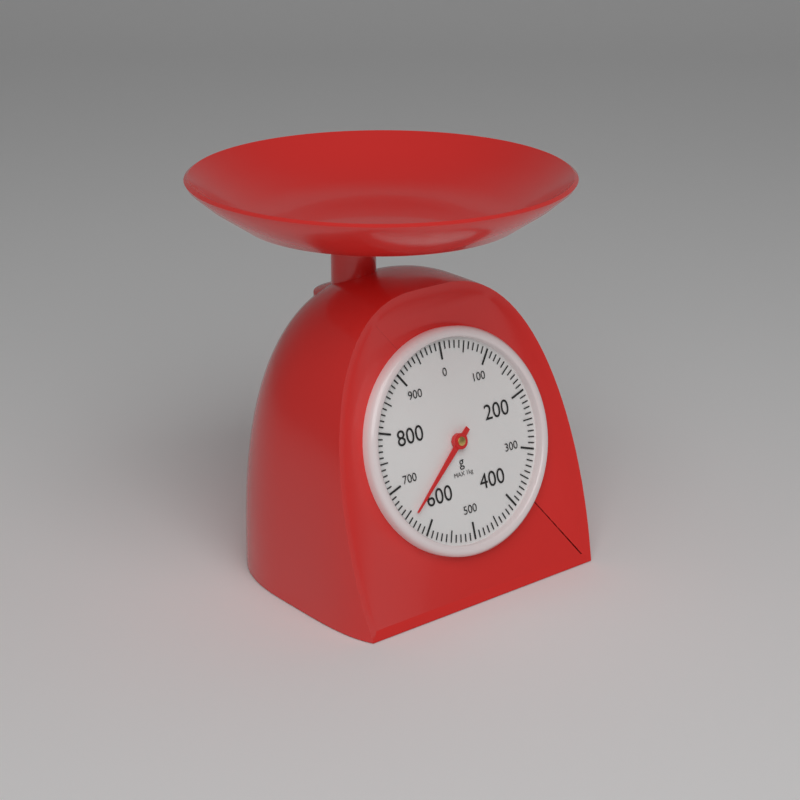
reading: 640 g
